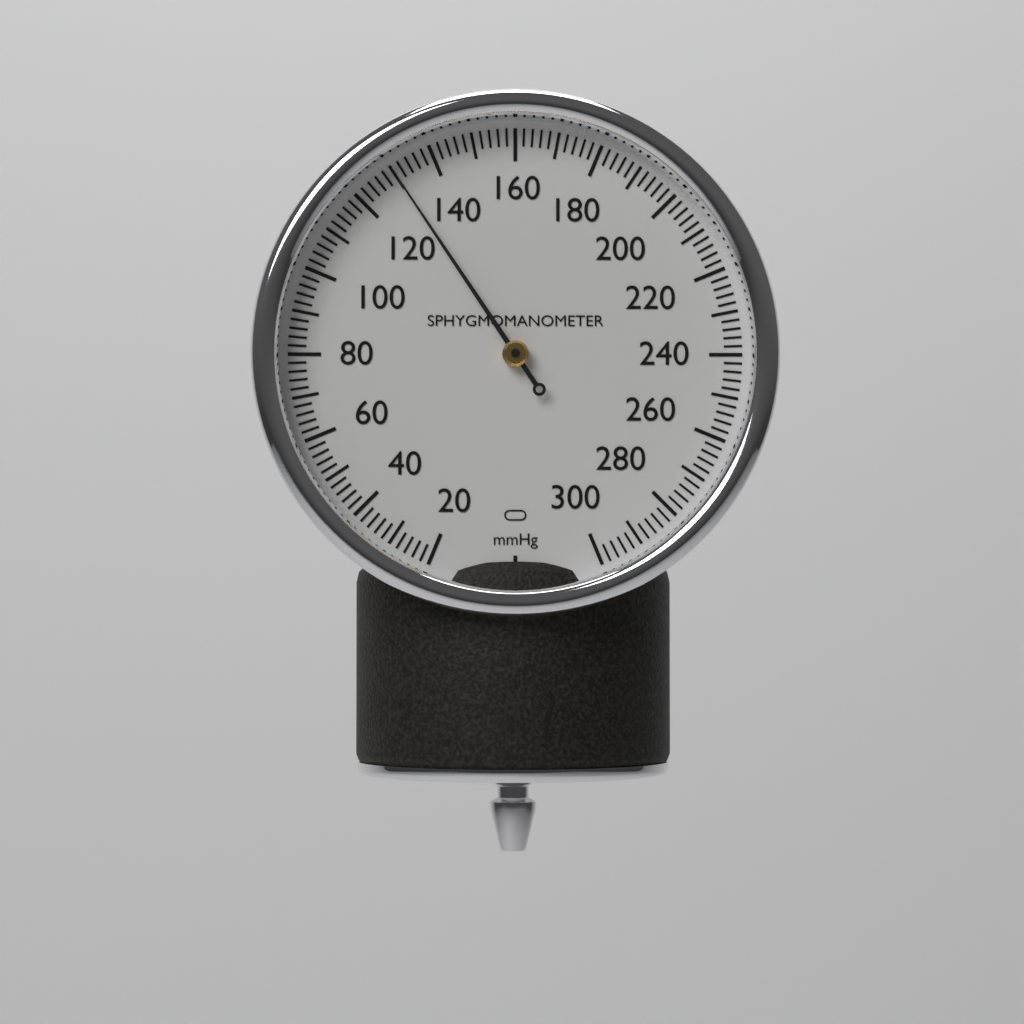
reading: 130 mmHg
